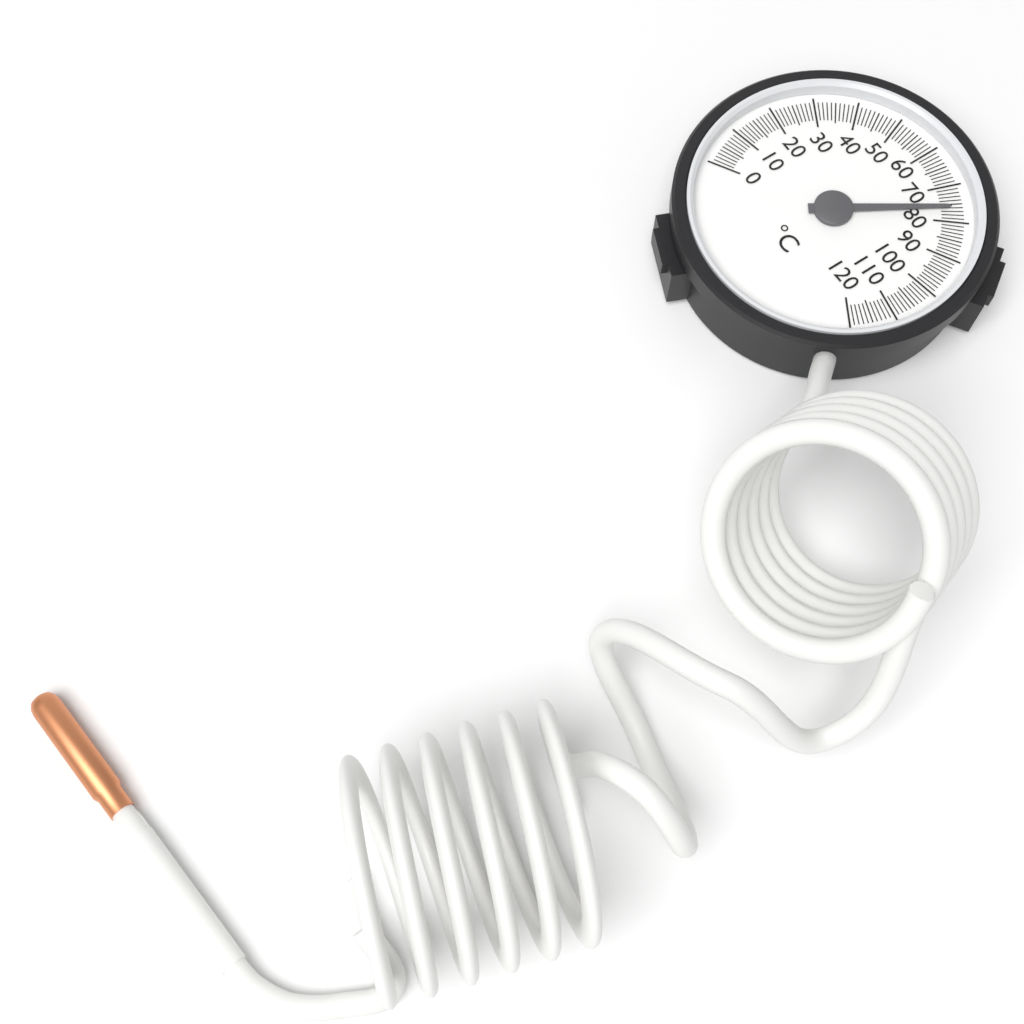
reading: 76 °C
